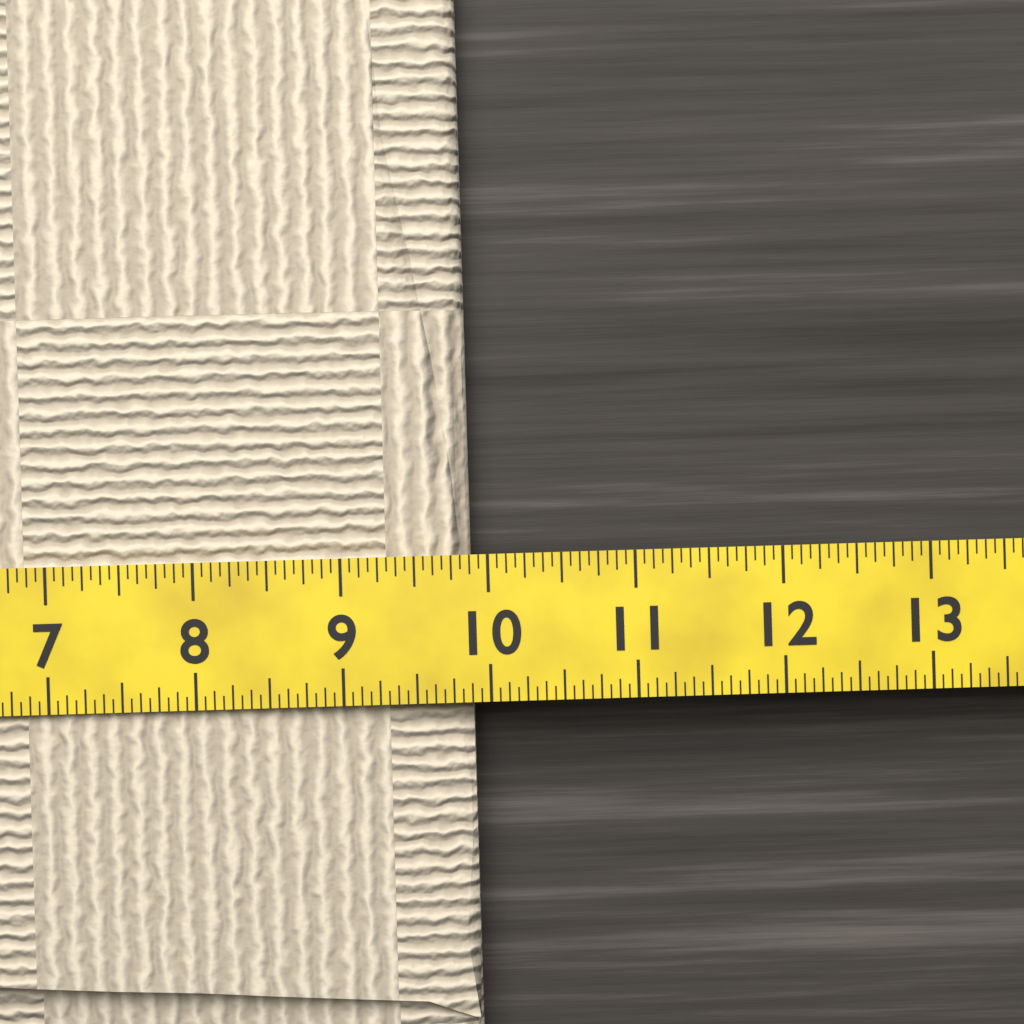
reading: 9.8750 (no unit)
